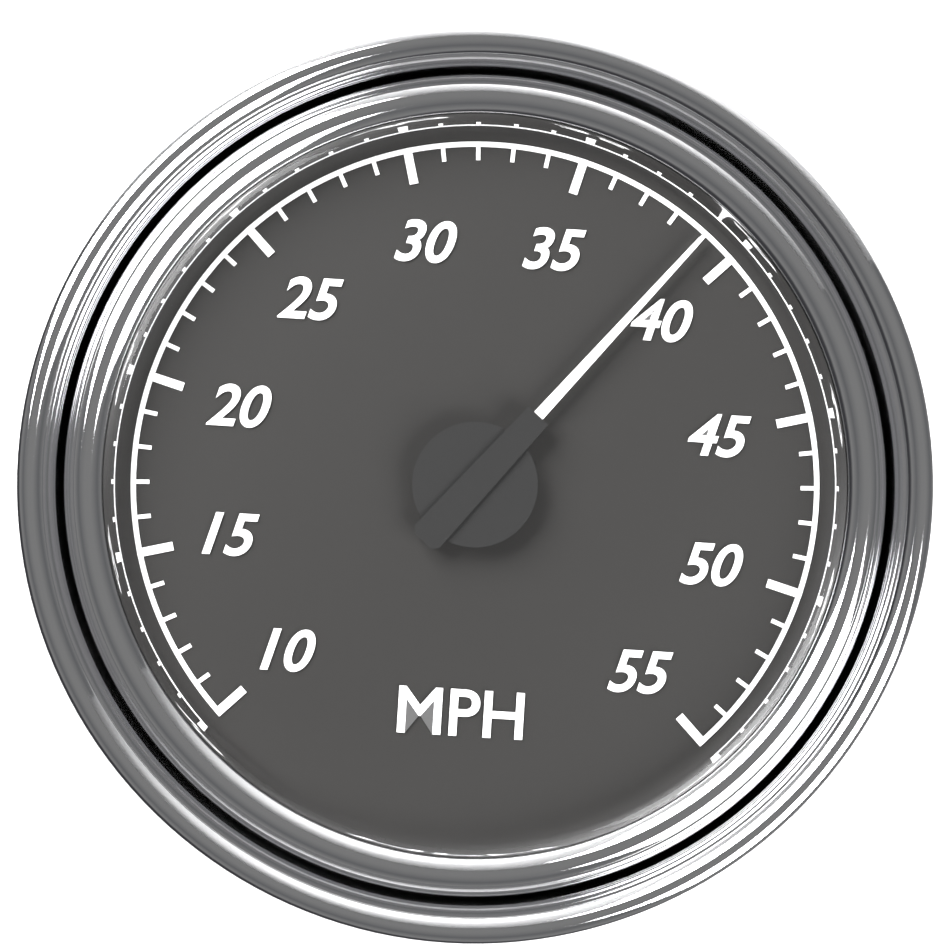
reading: 39 MPH
